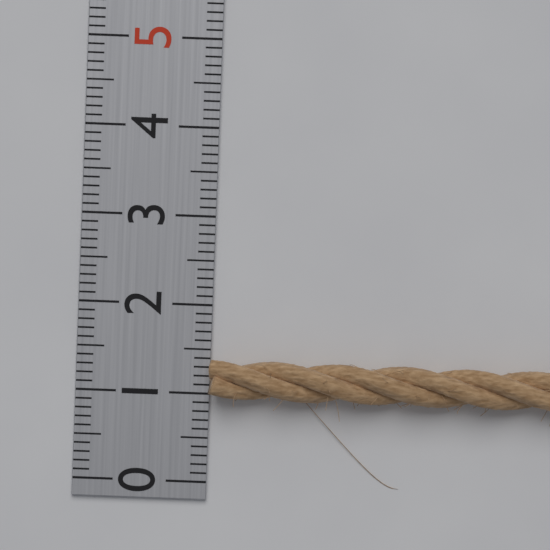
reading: 1.4 (no unit)
